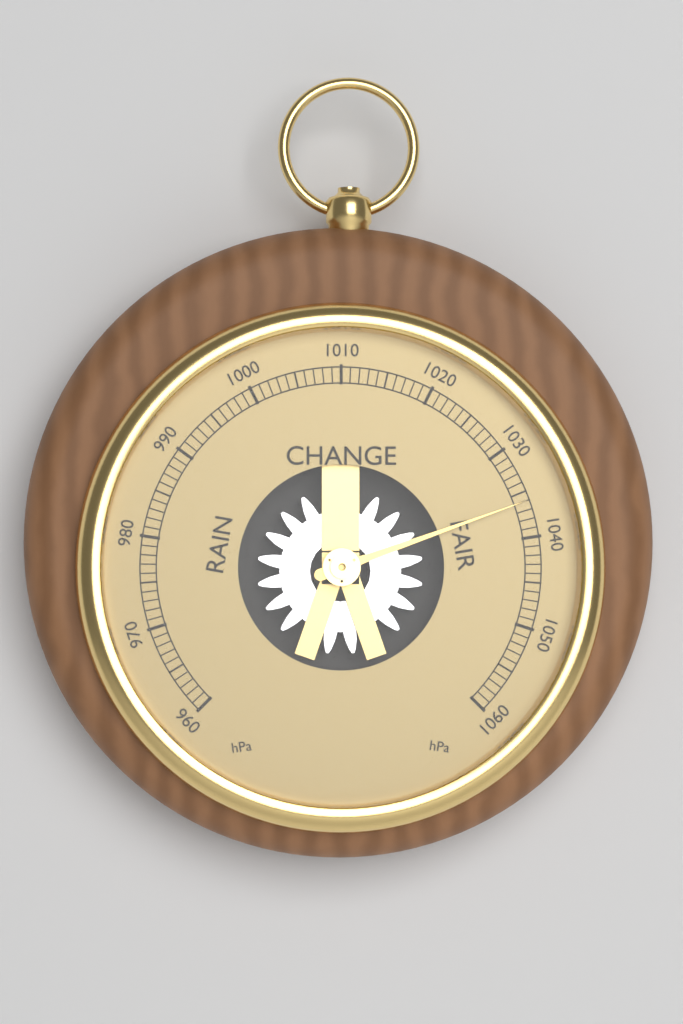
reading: 1036 hPa
